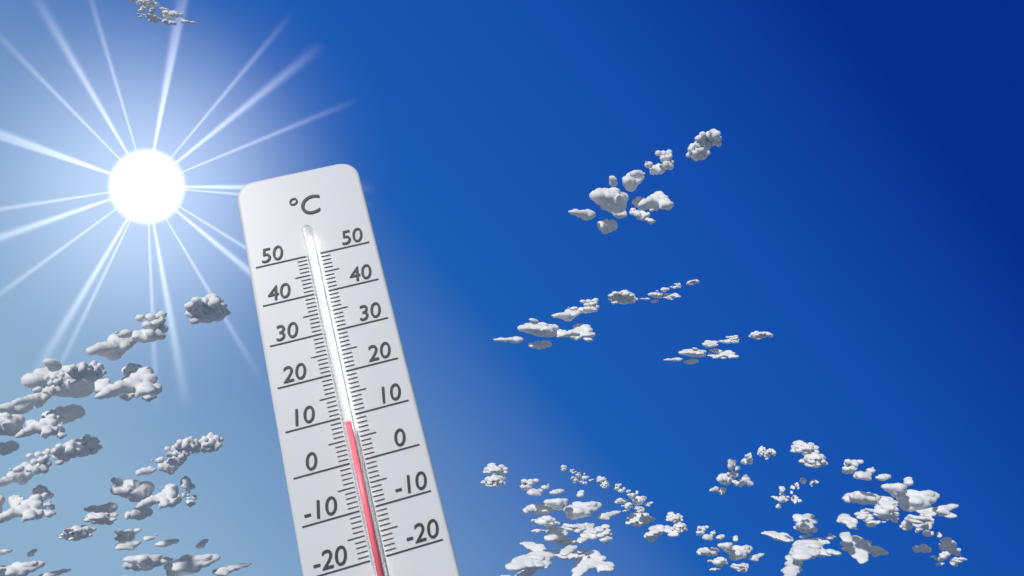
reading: 8 °C
